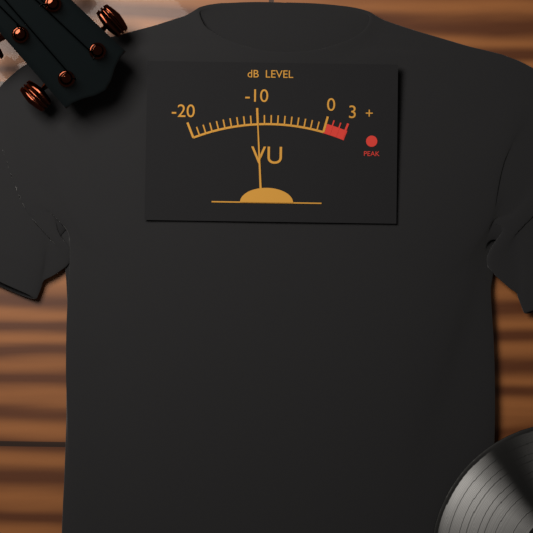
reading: -10 dB
